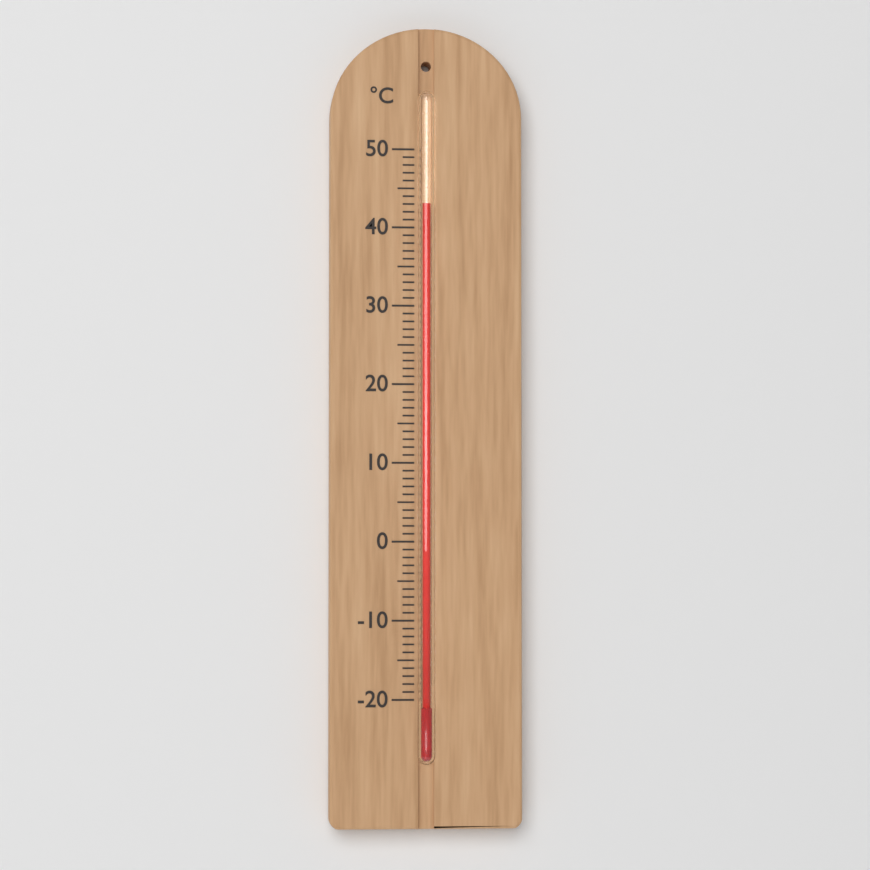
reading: 43 °C
